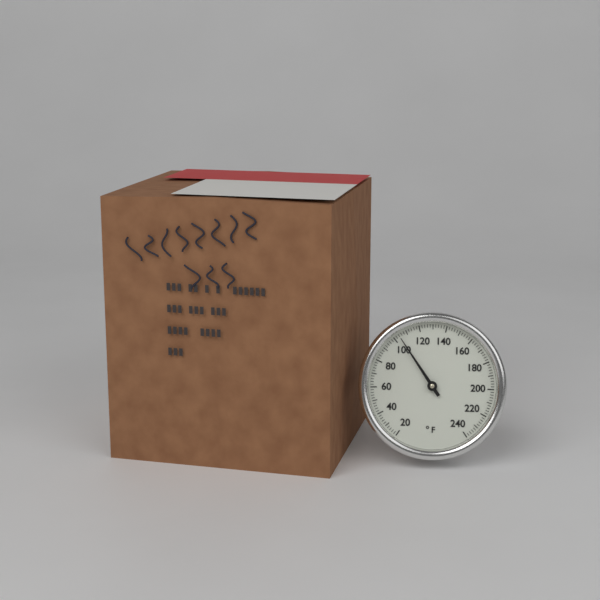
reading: 104 °F
